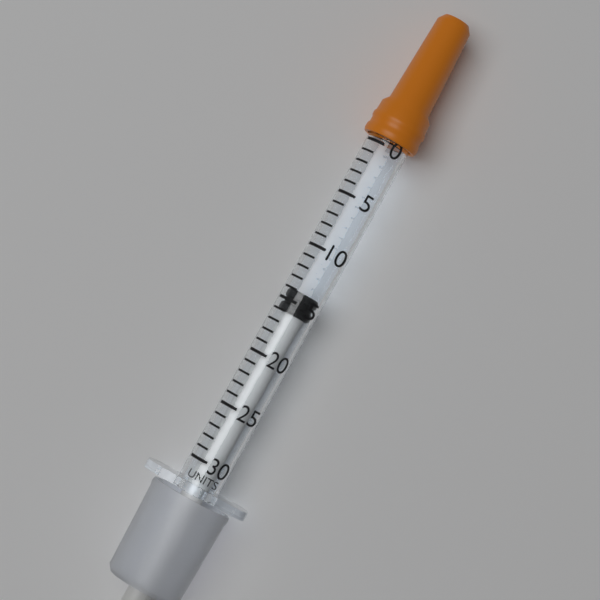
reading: 14 units
